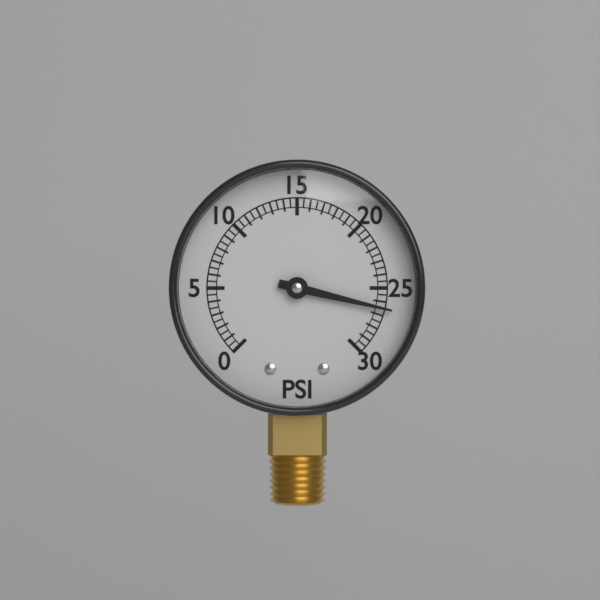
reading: 26.5 psi
